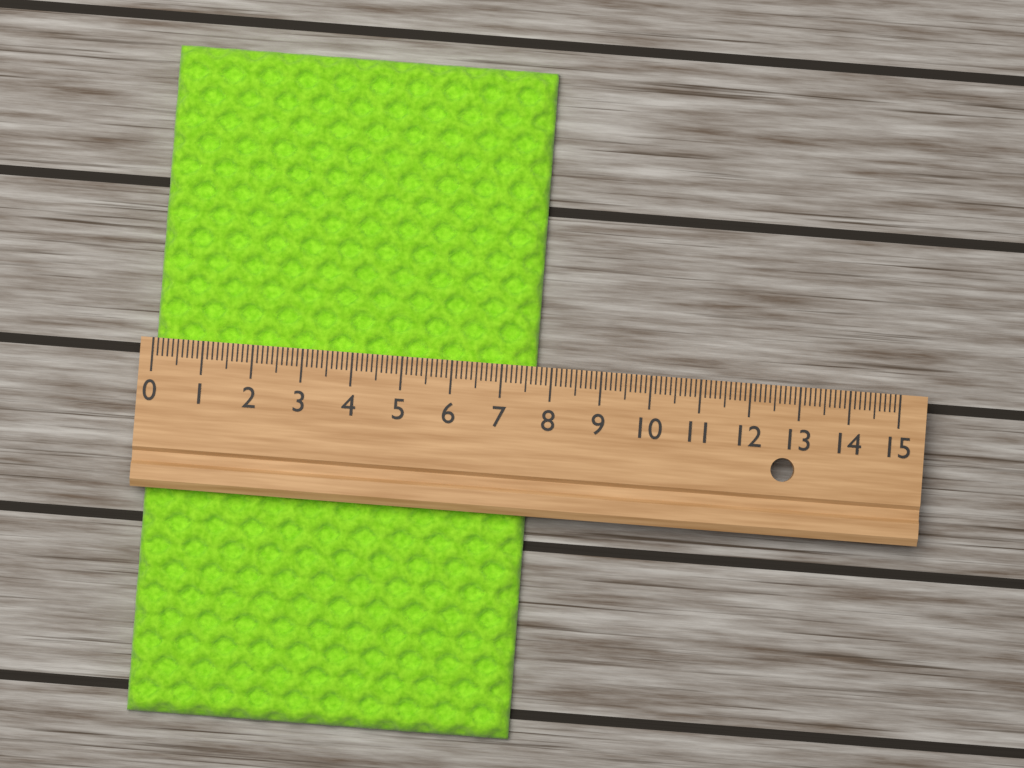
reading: 7.7 (no unit)
